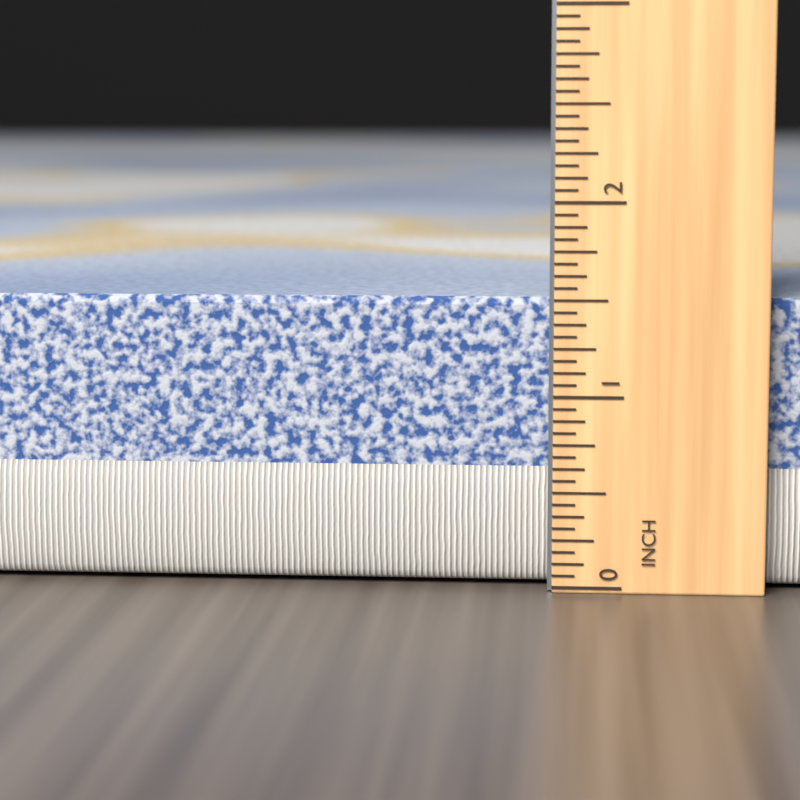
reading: 1.5000 in
